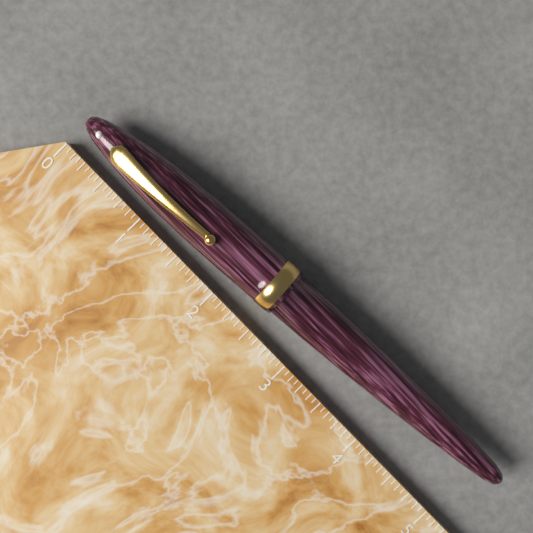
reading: 5.2500 (no unit)
